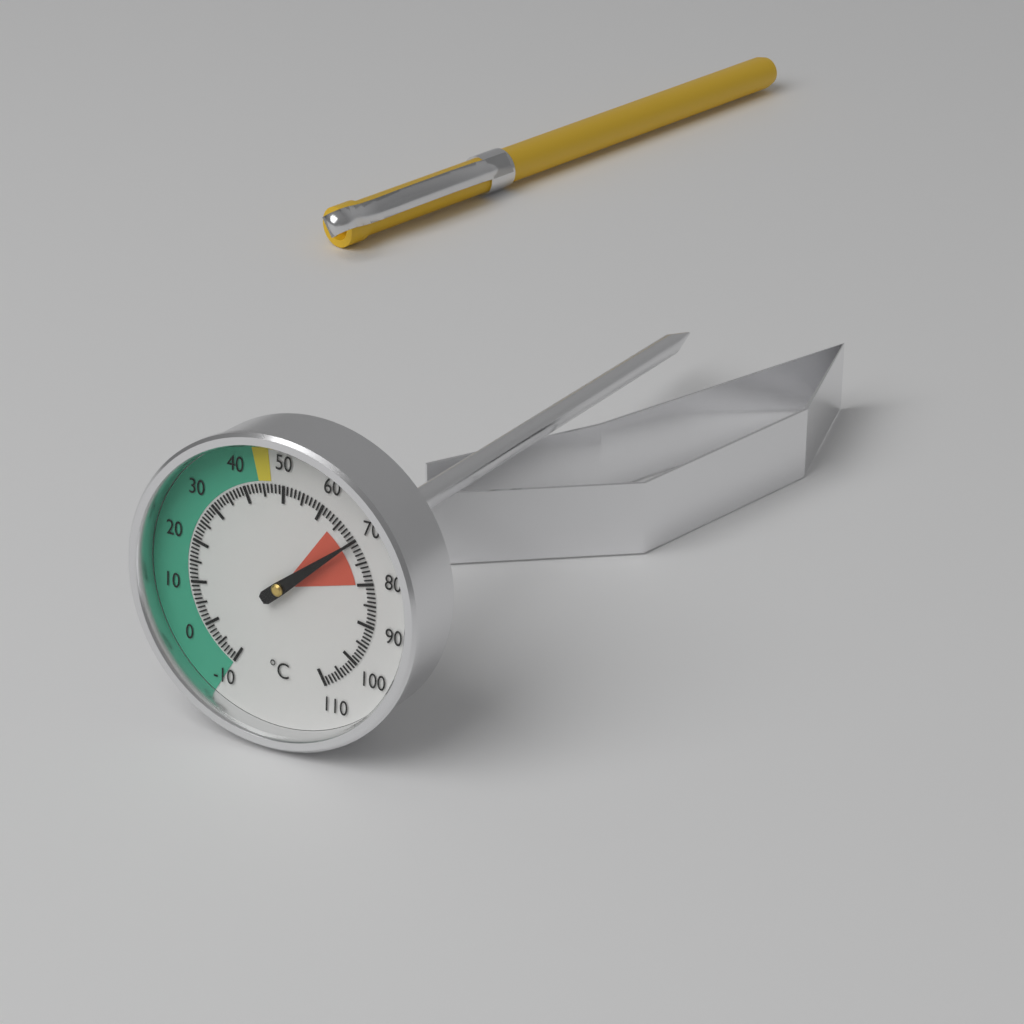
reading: 70 °C
